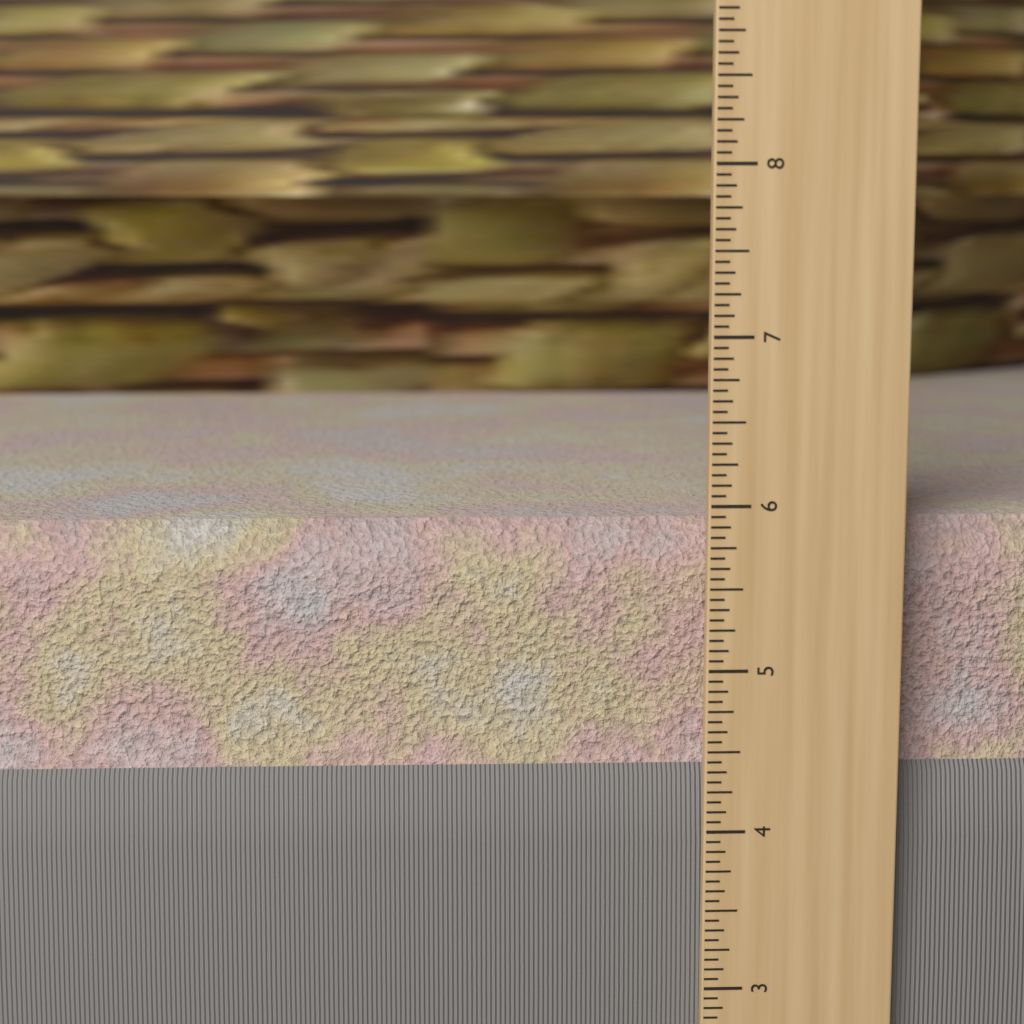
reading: 5.8750 in
